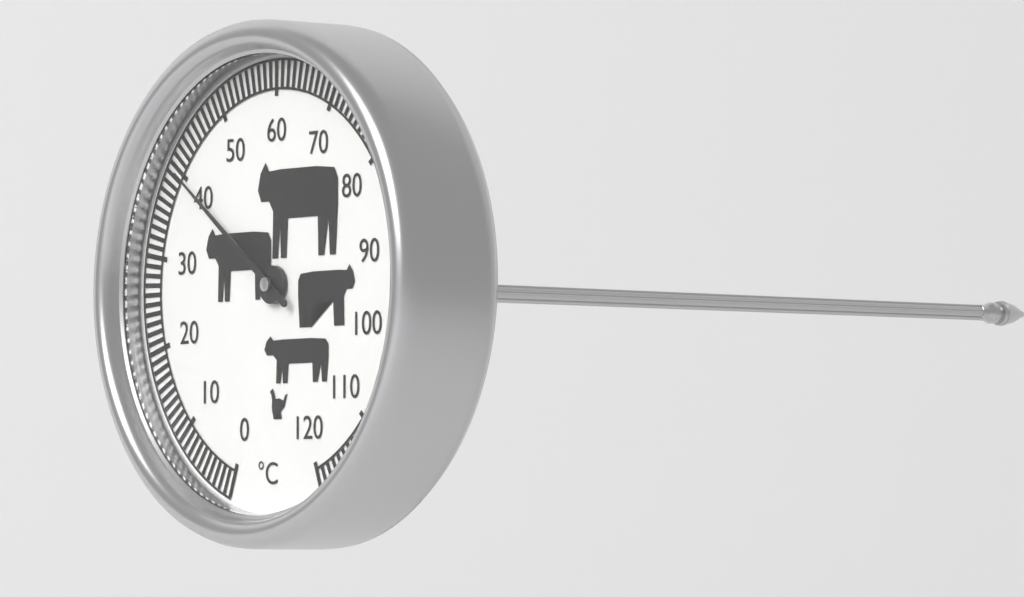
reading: 40 °C
